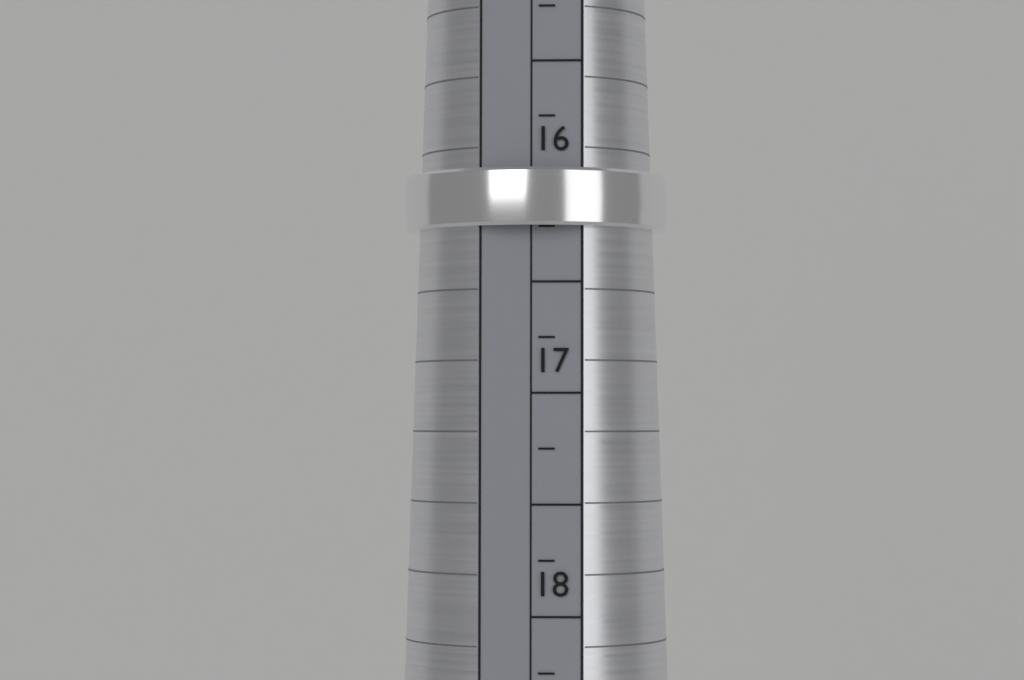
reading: 16.25 mm
